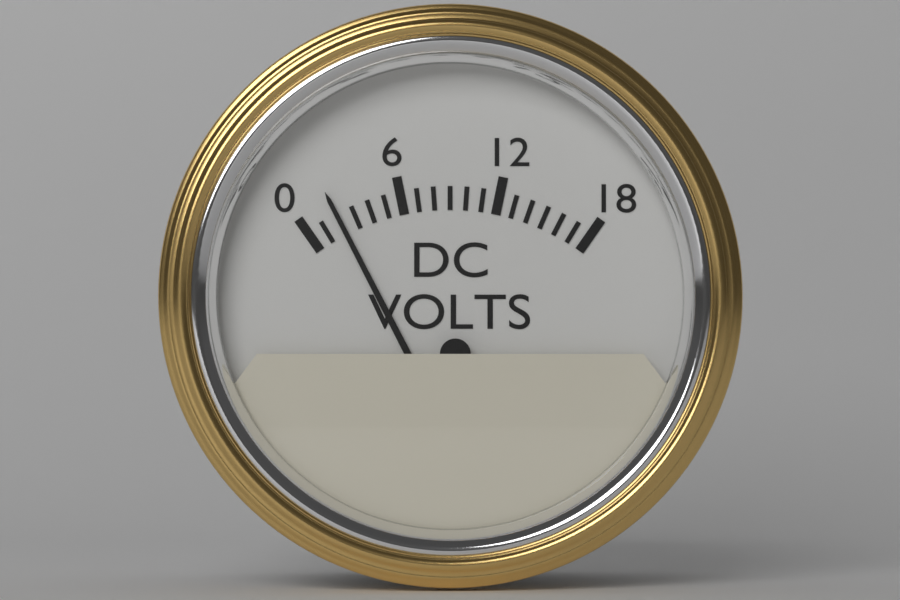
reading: 2 V
